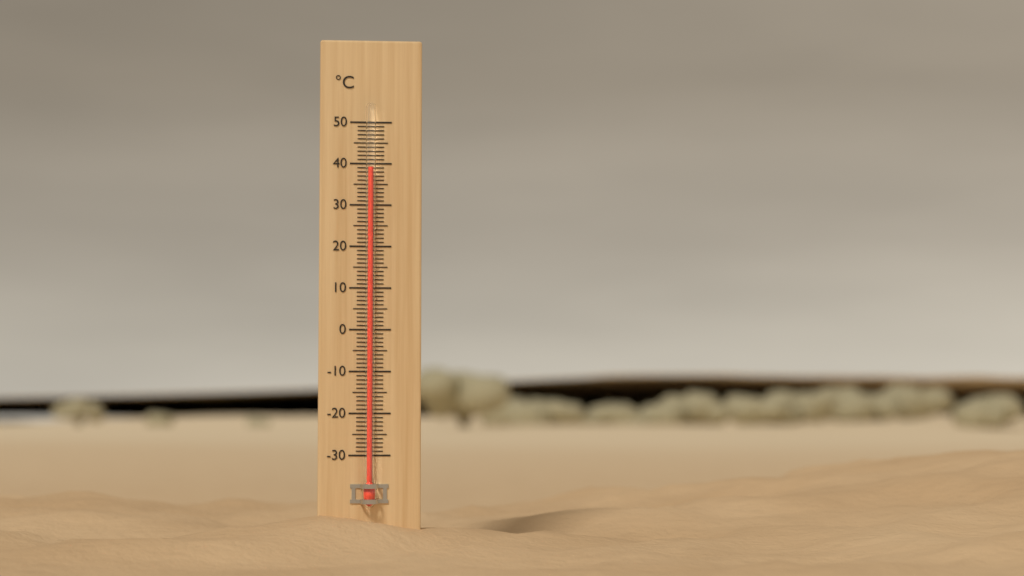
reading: 39 °C
